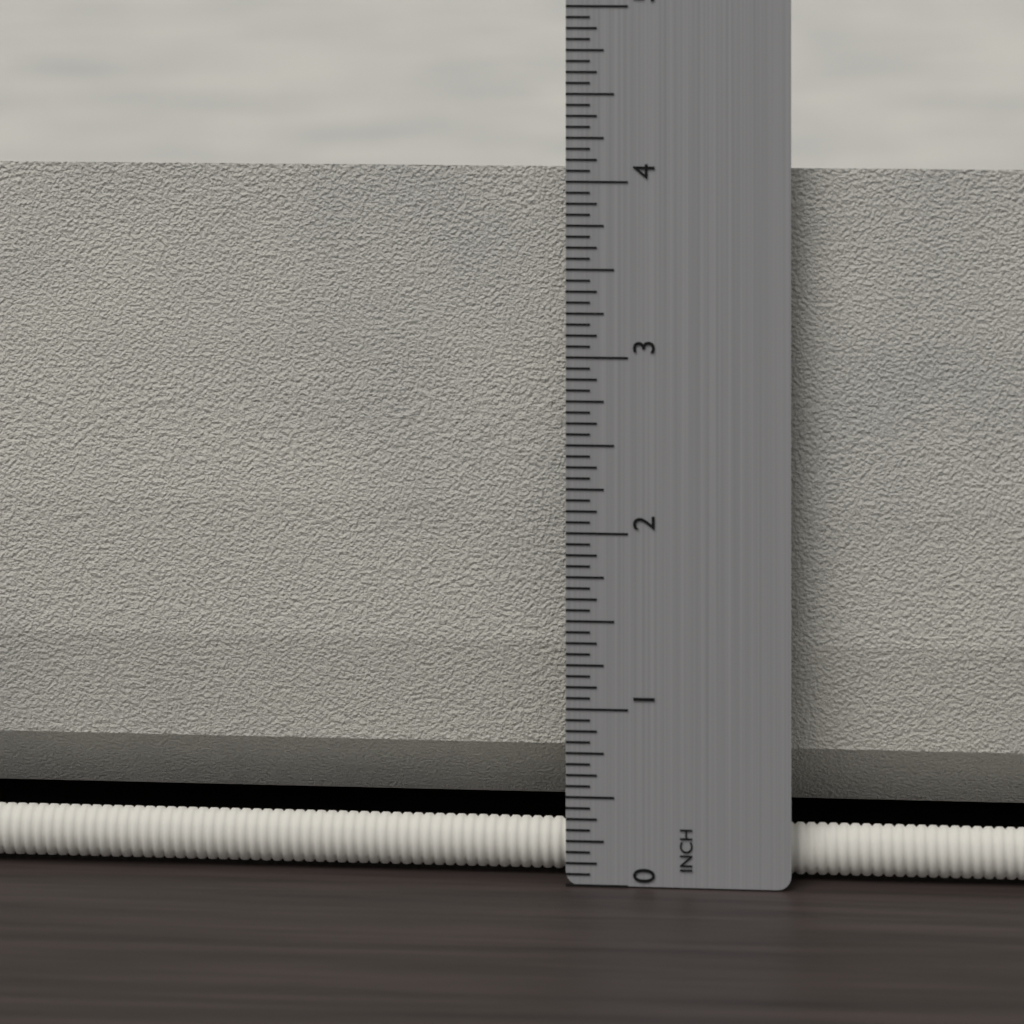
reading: 4.0625 in
